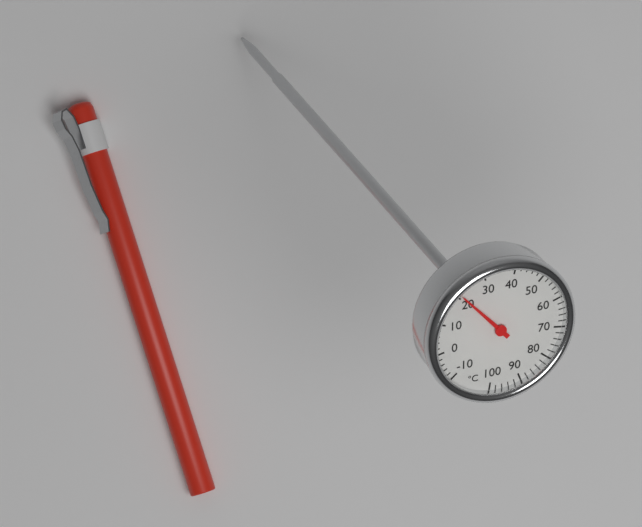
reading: 21 °C
